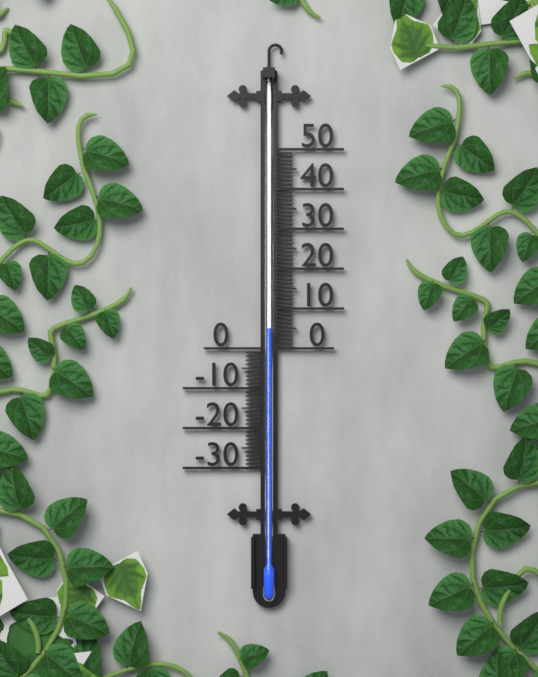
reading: 5 (no unit)
